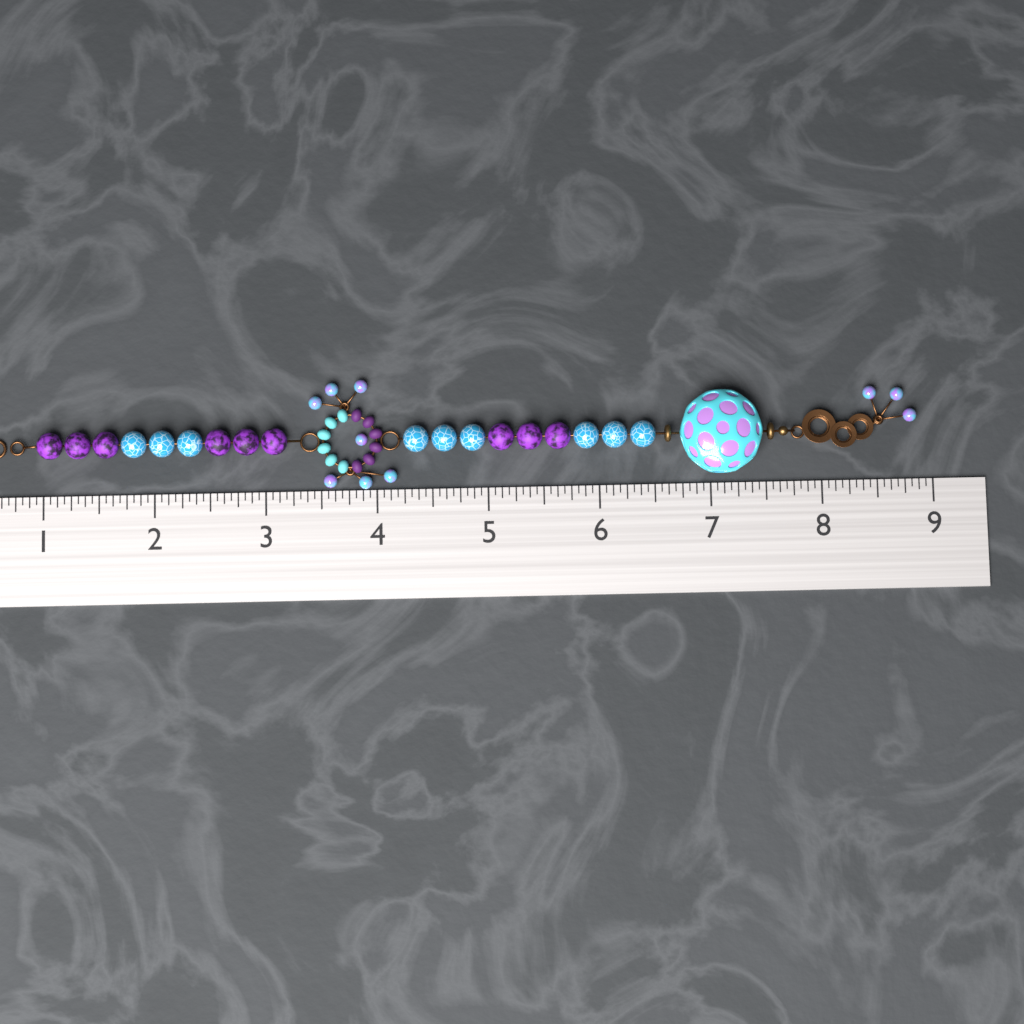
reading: 8.8750 (no unit)
